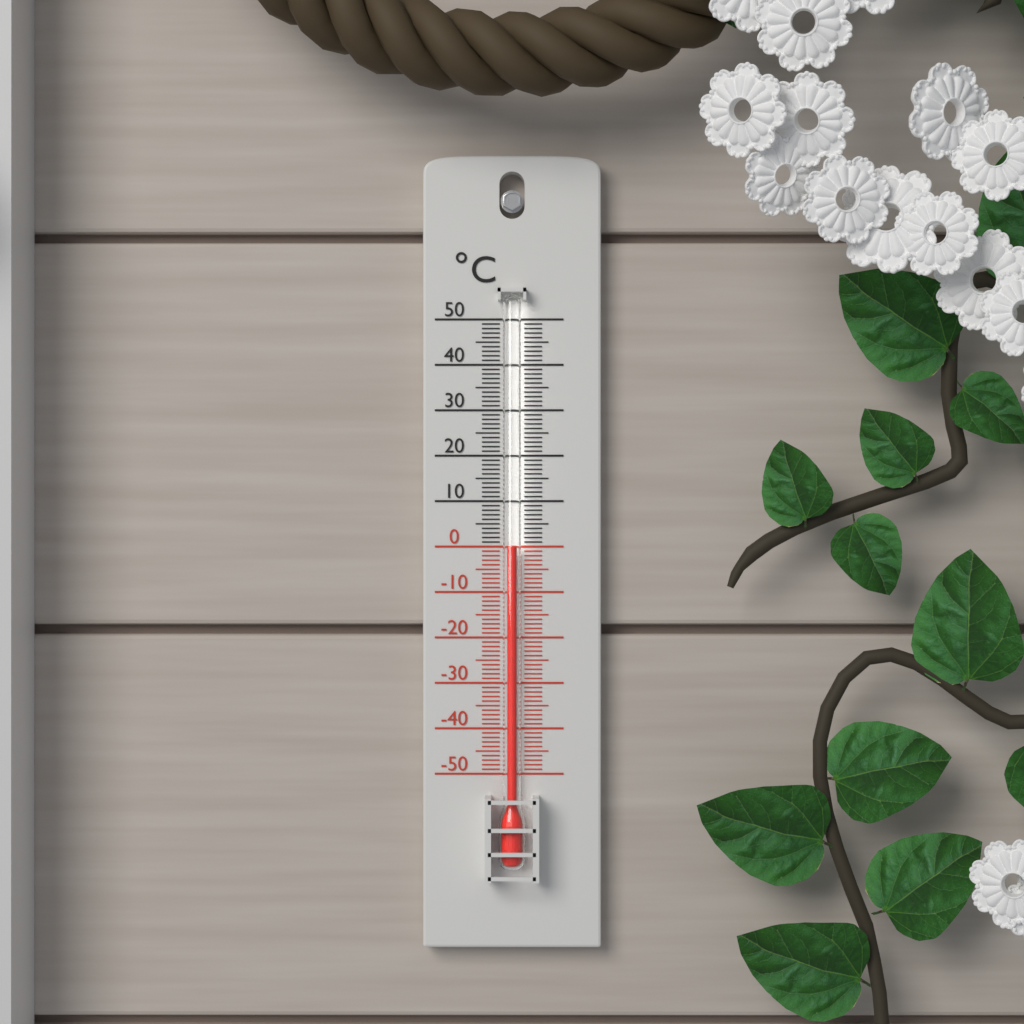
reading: 0 °C
